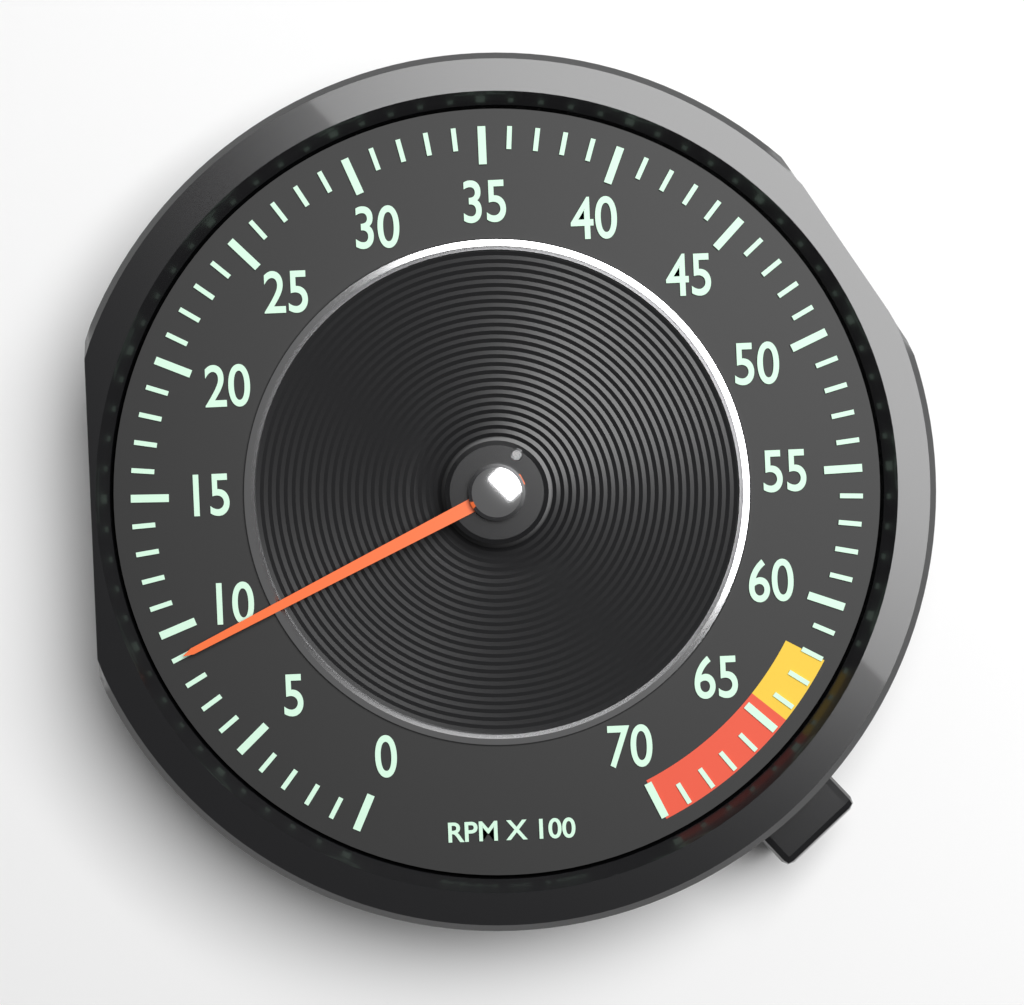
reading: 9 RPM x 100
